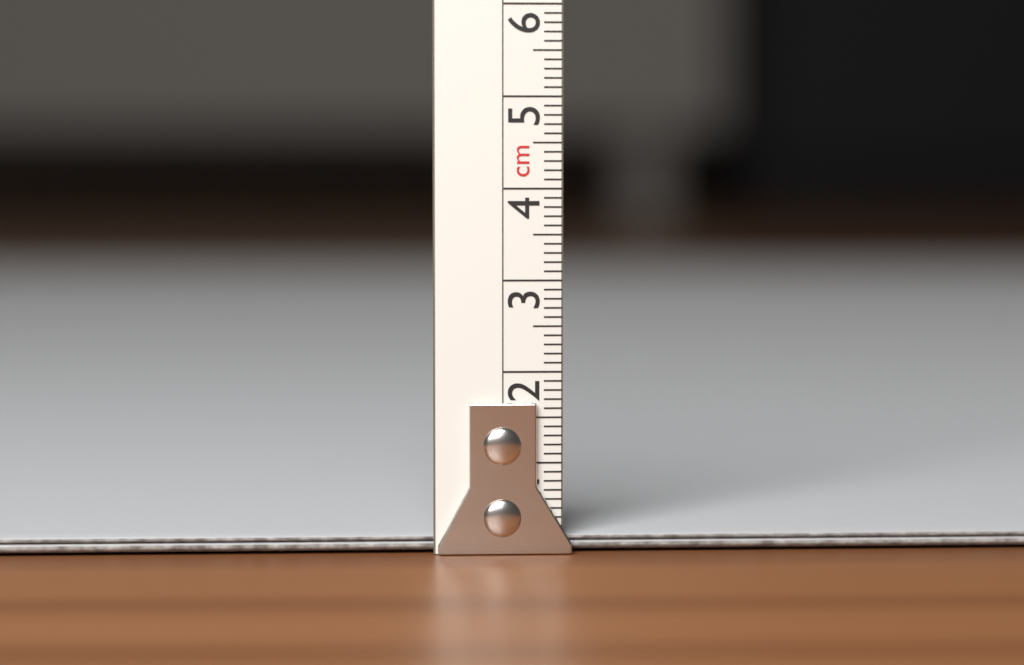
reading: 0.2 cm
